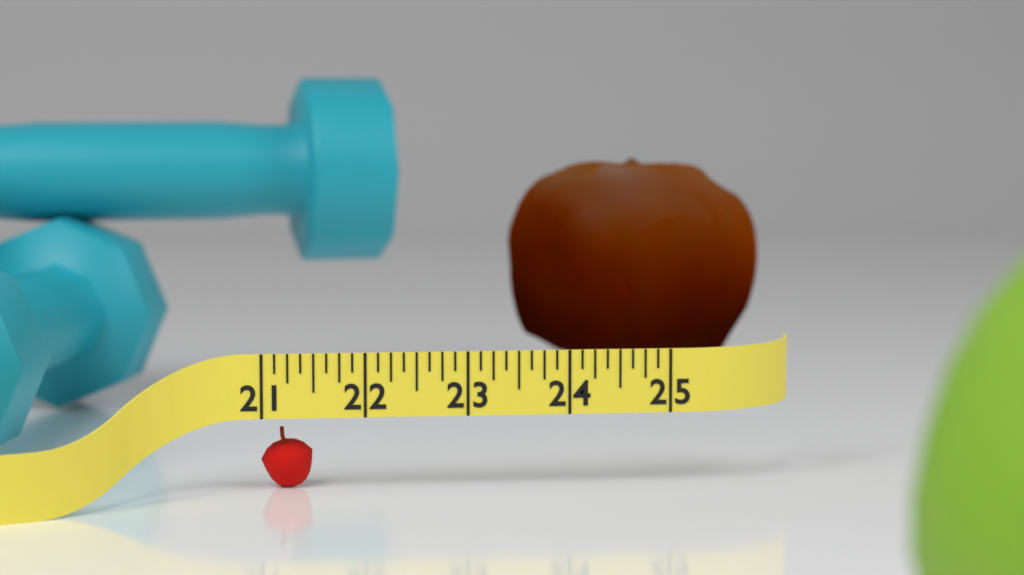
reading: 21.500 (no unit)
